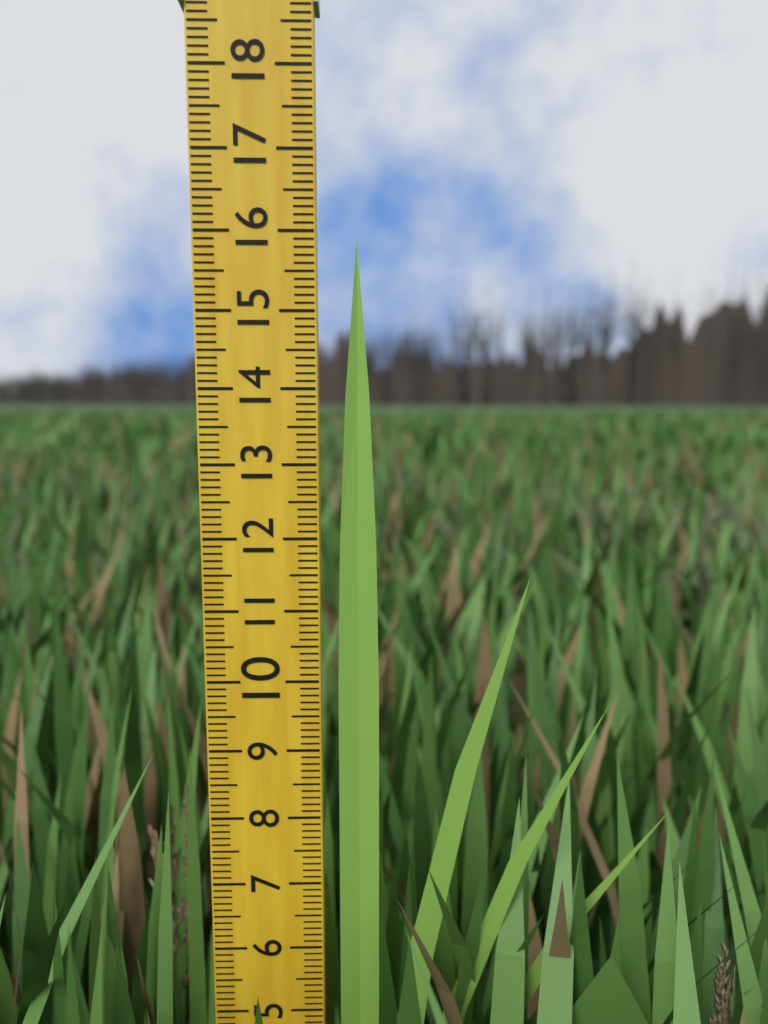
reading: 15.9 (no unit)
